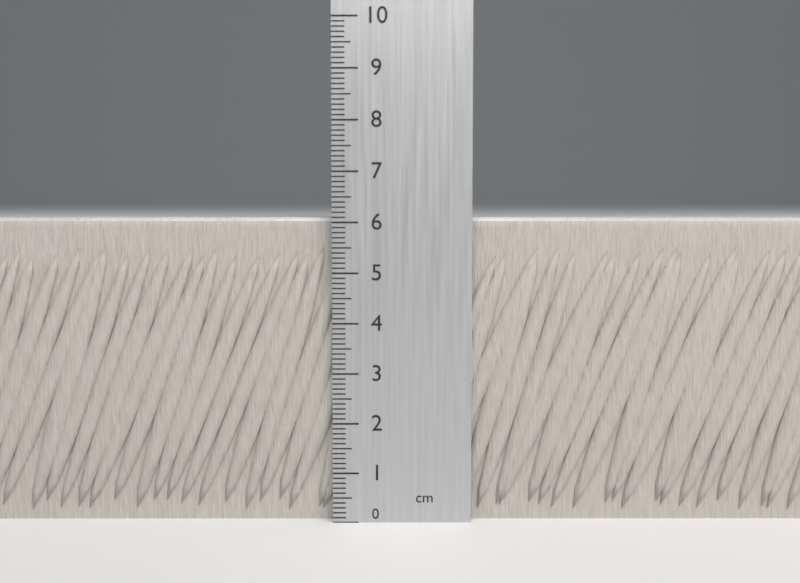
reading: 6.1 cm
